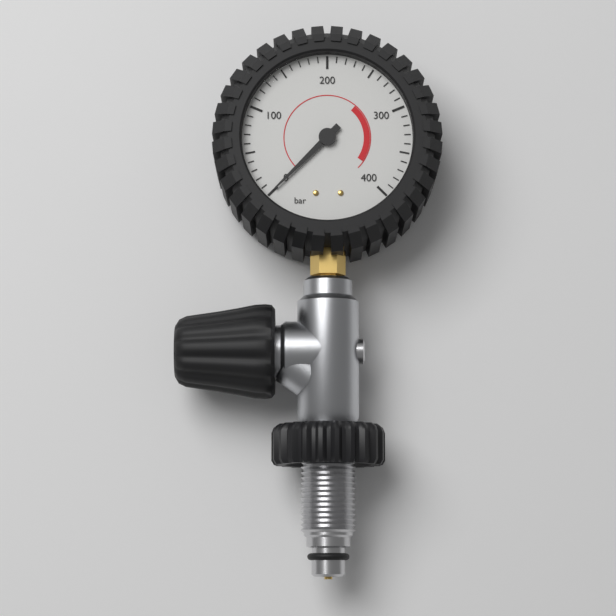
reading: 0 bar
